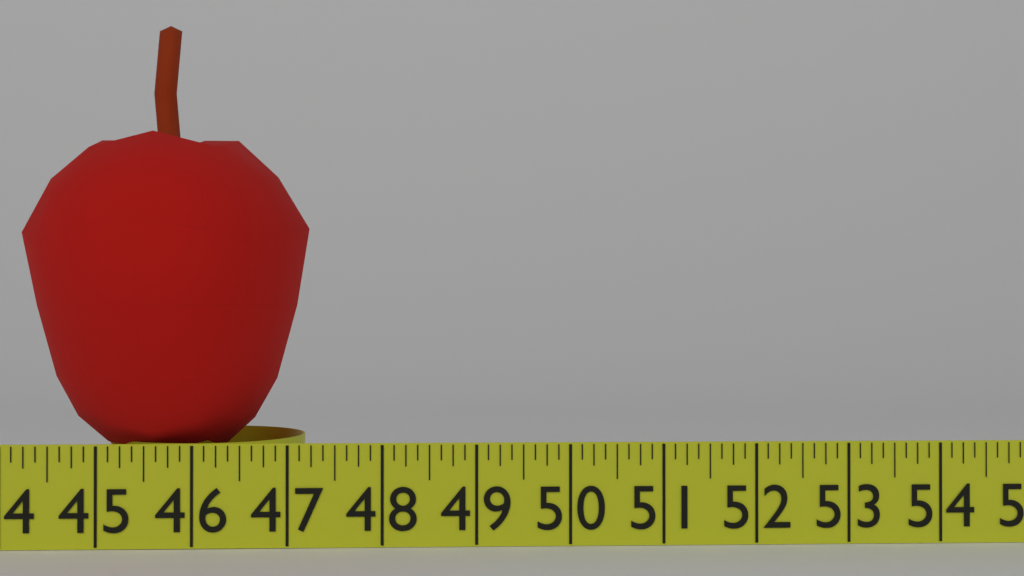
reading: 47.125 in
